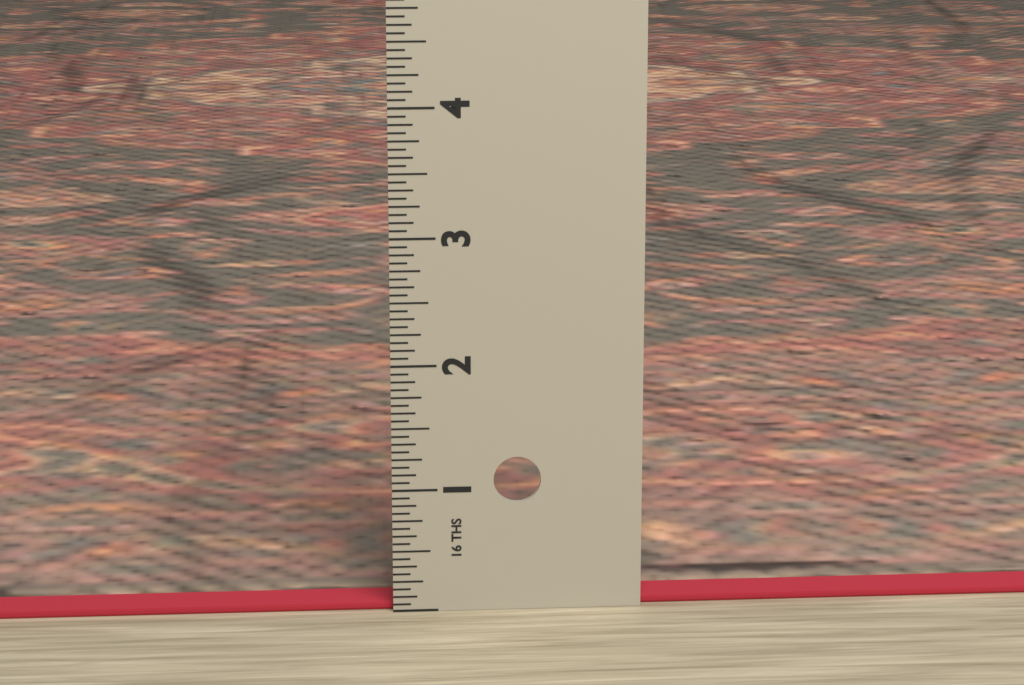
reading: 0.0625 in
